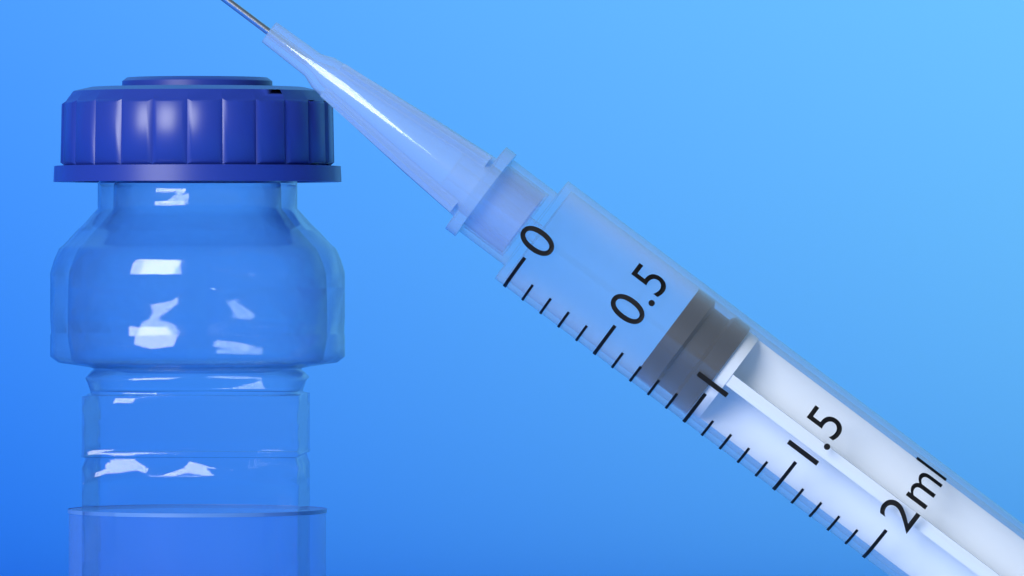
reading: 0.7 ml
